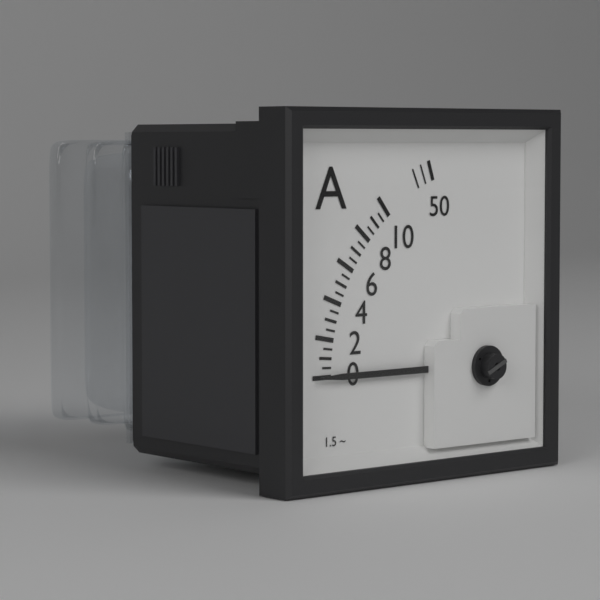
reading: 0.0 A
